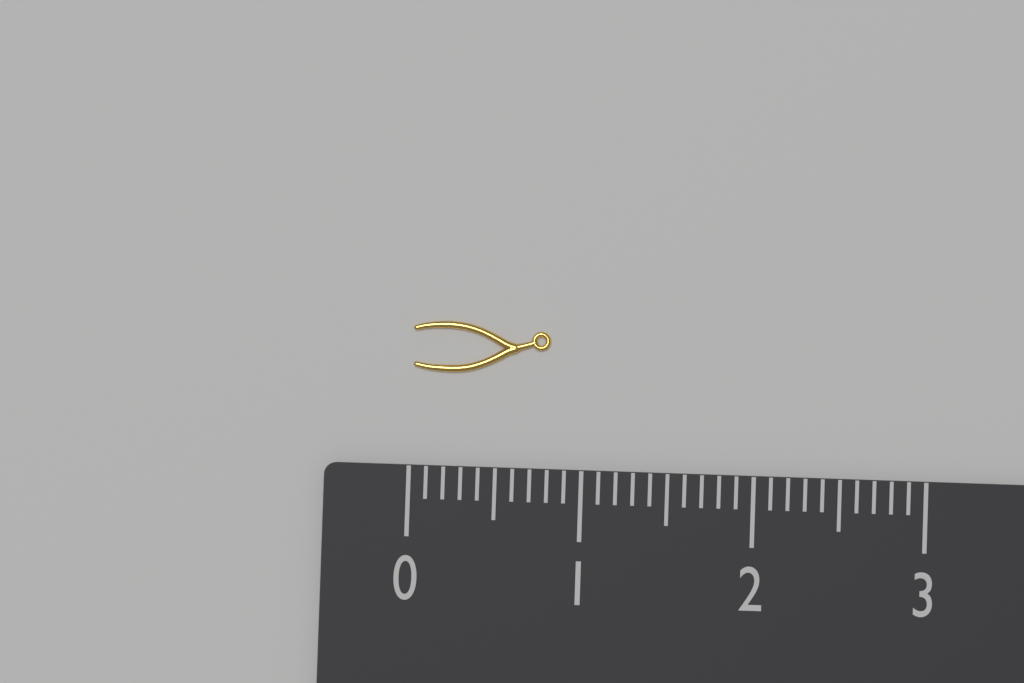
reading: 0.8 (no unit)
